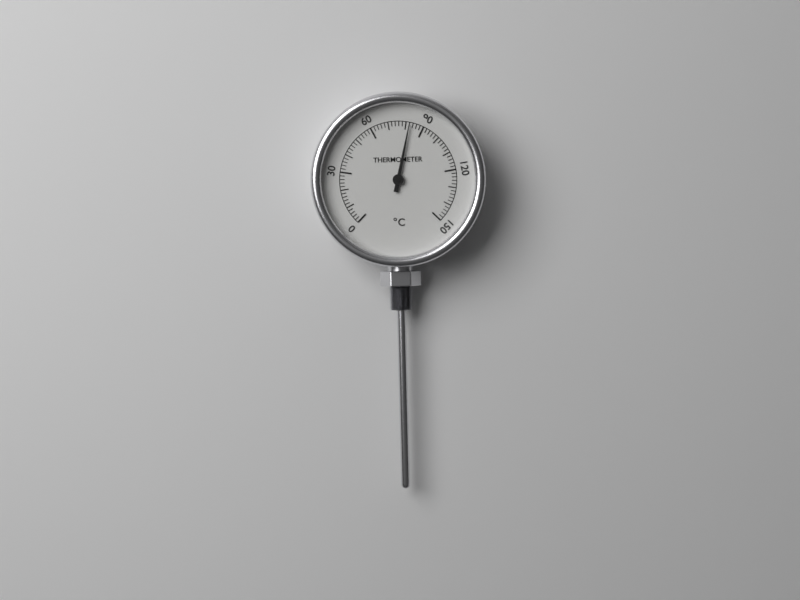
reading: 82 °C
